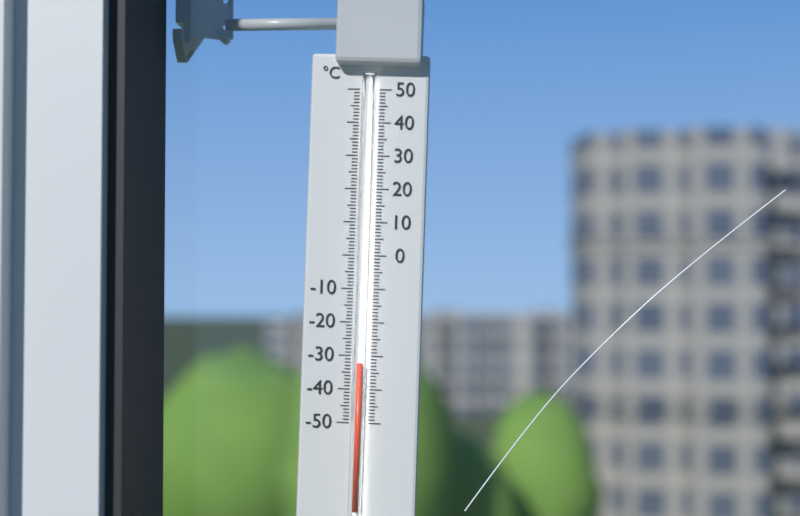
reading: -32 °C
